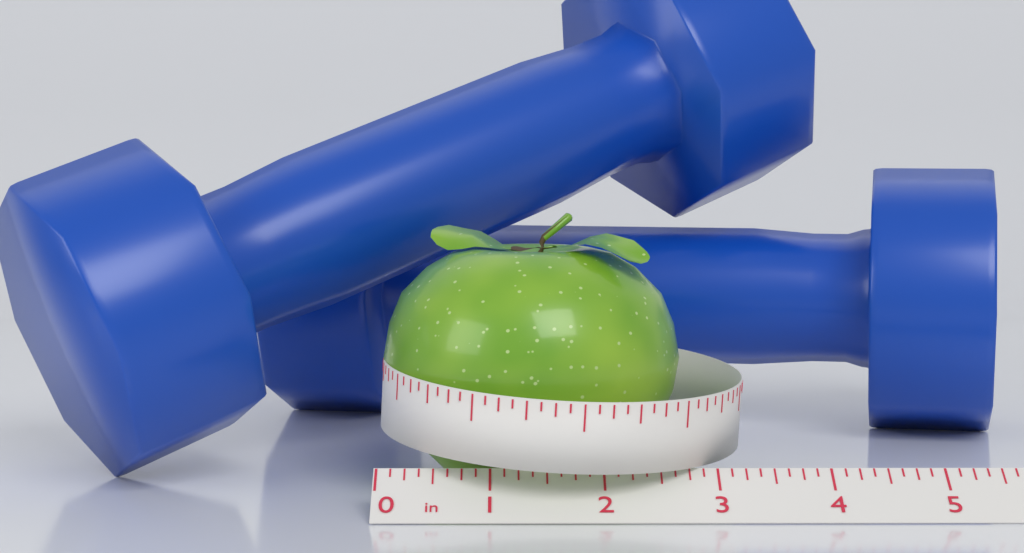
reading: 2.750 in
